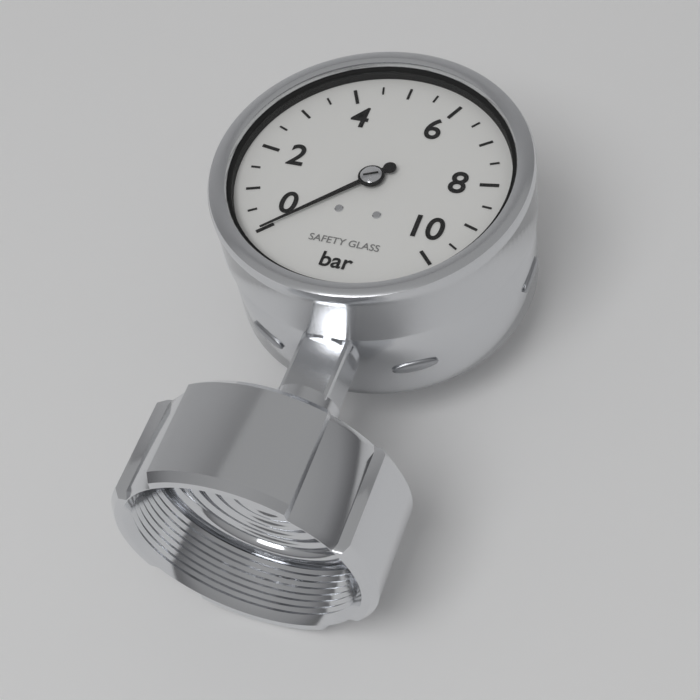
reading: 0.0 bar
